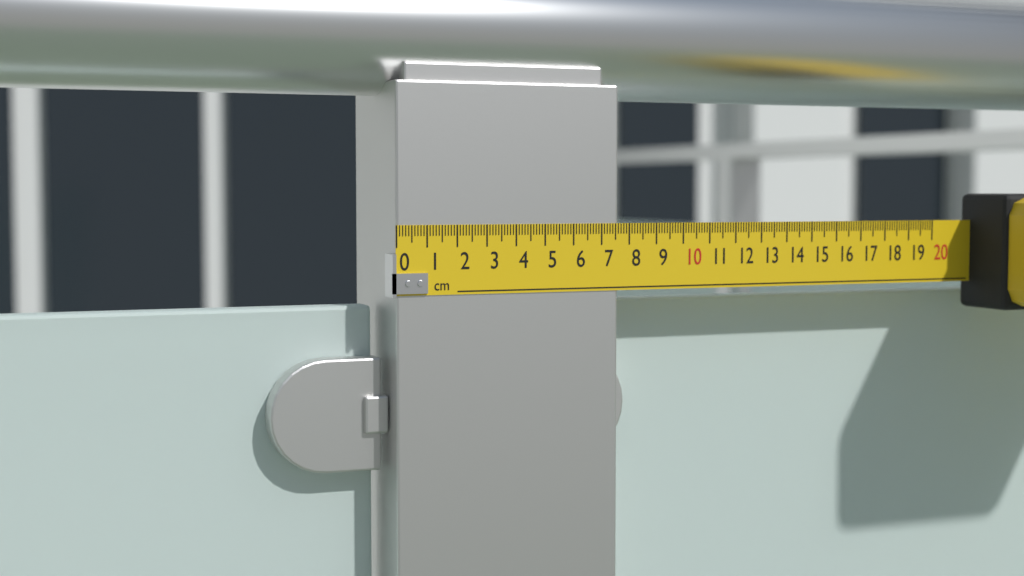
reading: 7.6 cm
